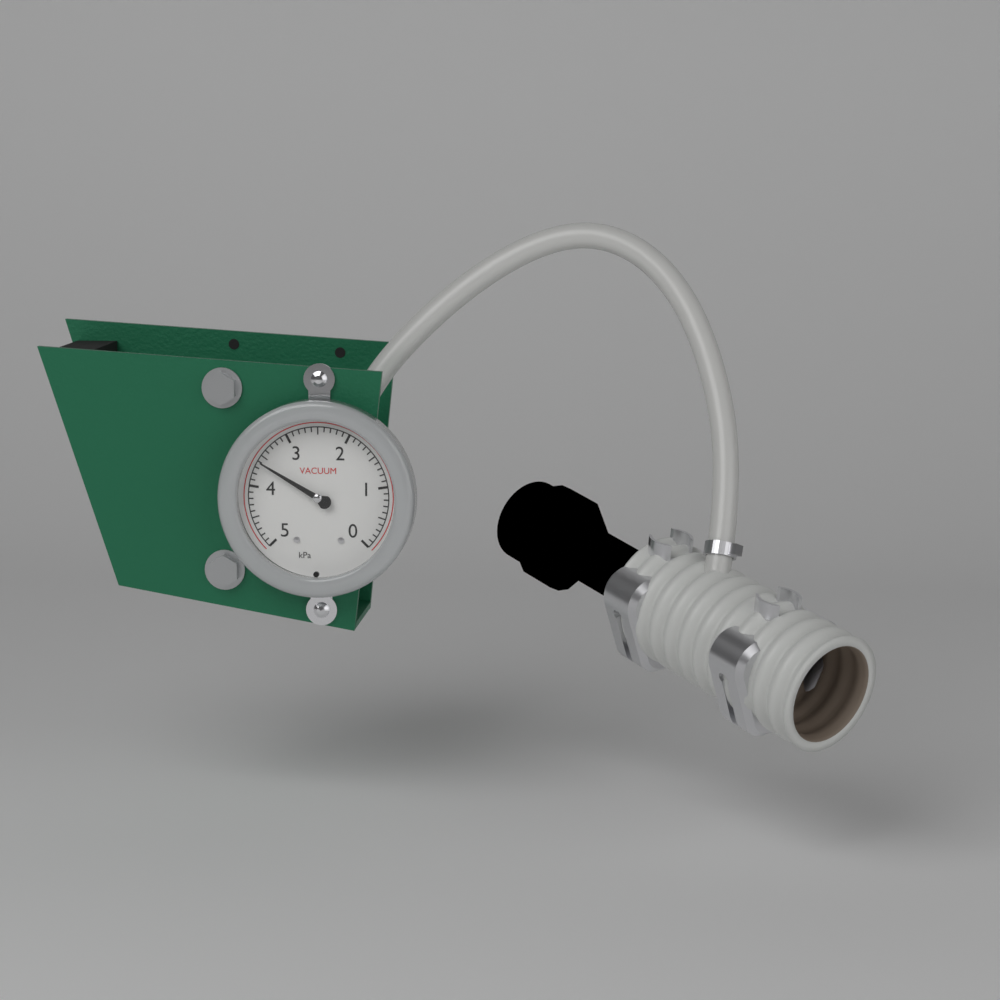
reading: 3.6 kPa
